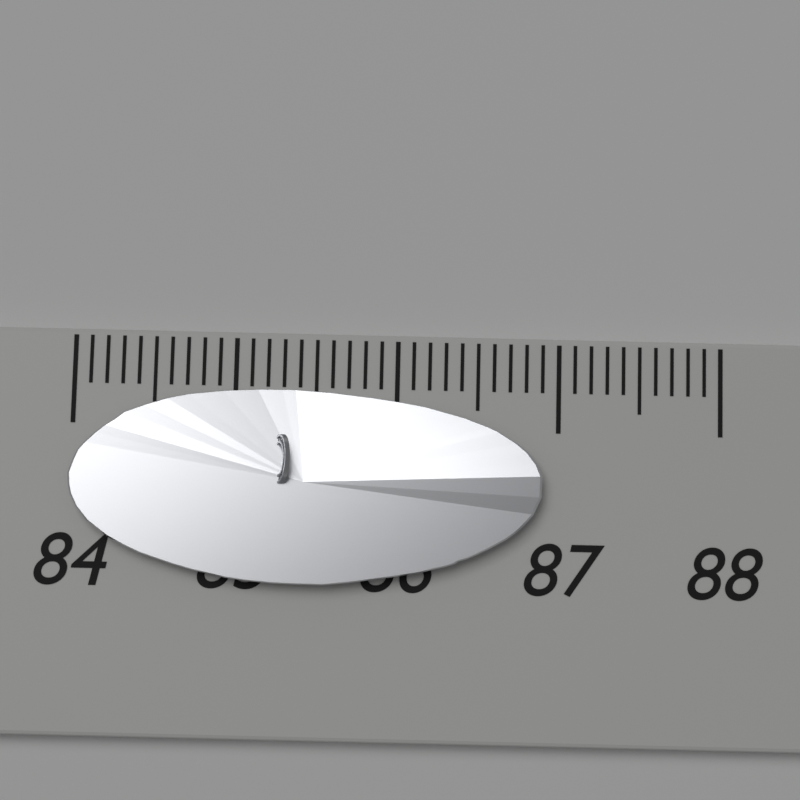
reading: 86.9 (no unit)
